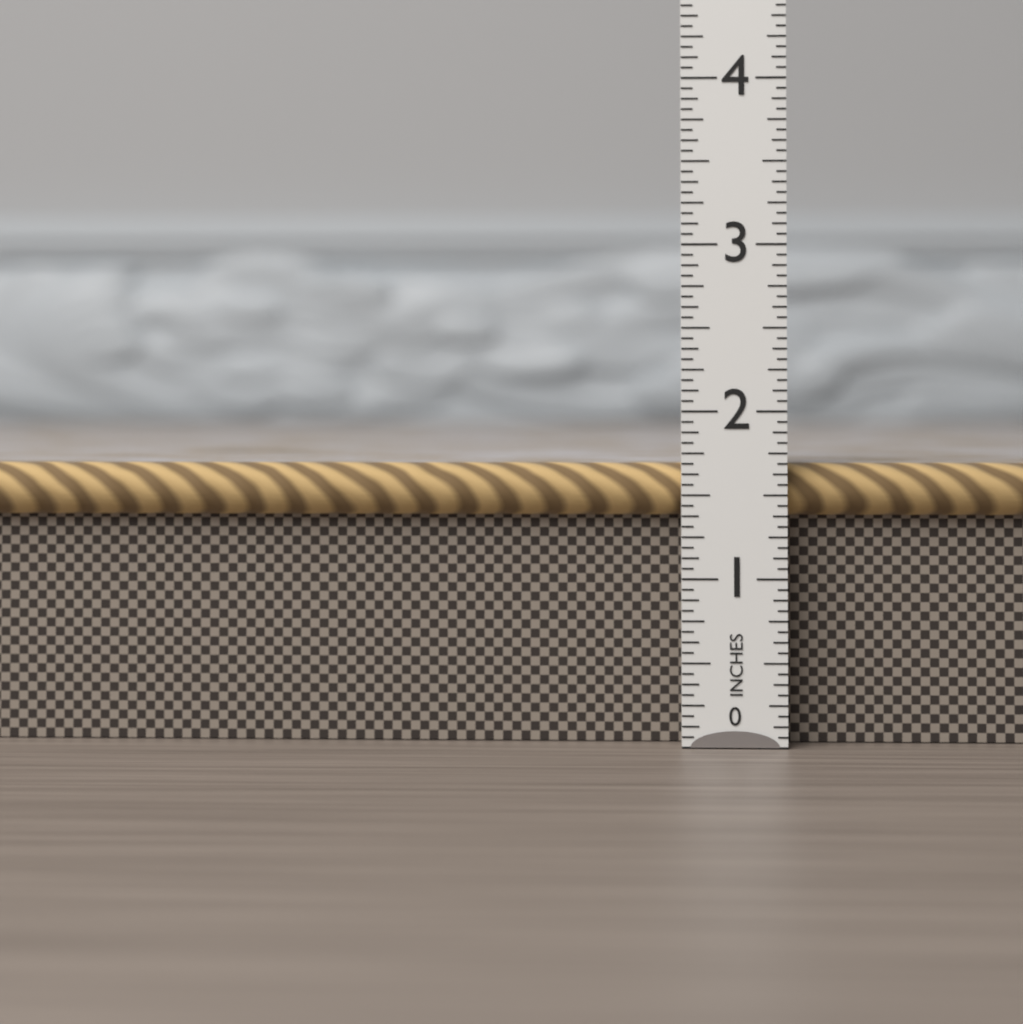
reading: 1.6875 in
